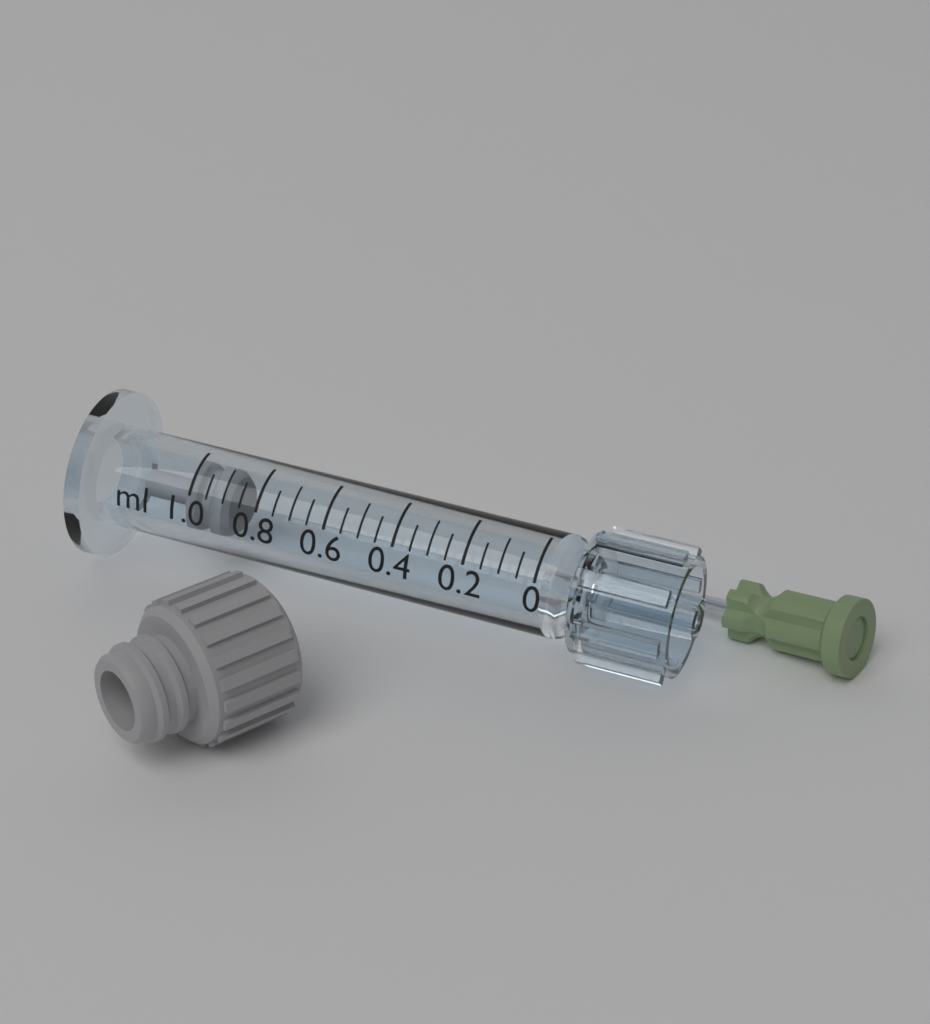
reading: 0.90 ml
